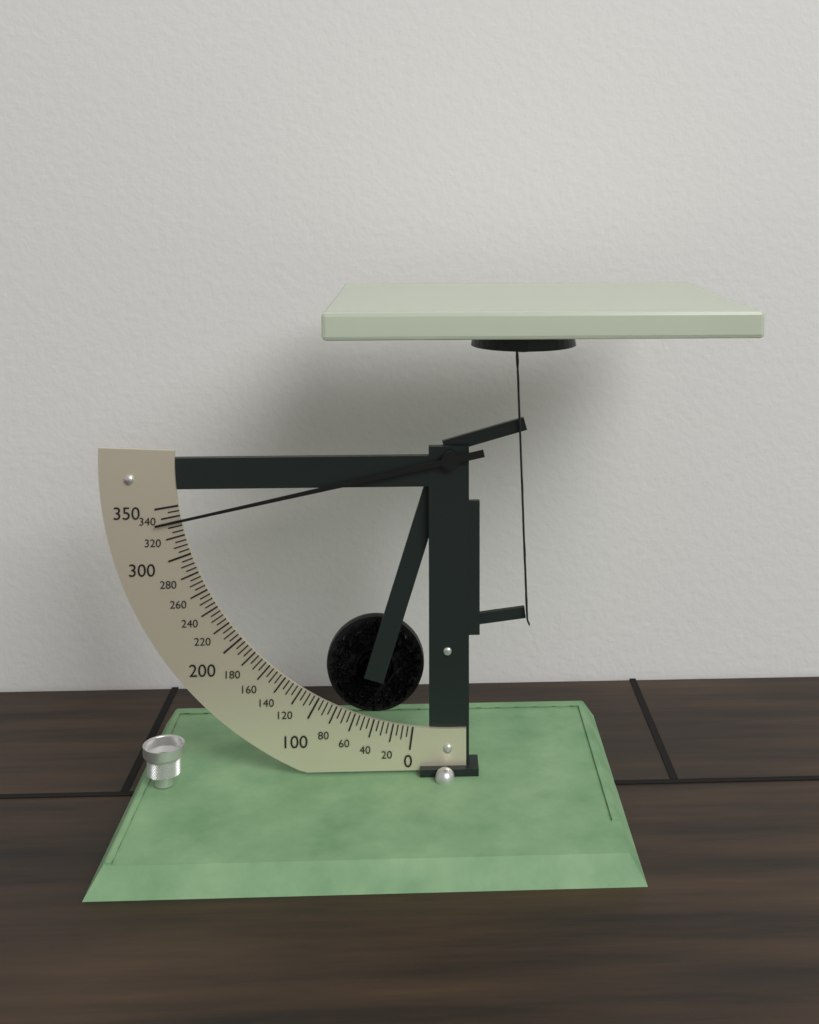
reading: 335 (no unit)
